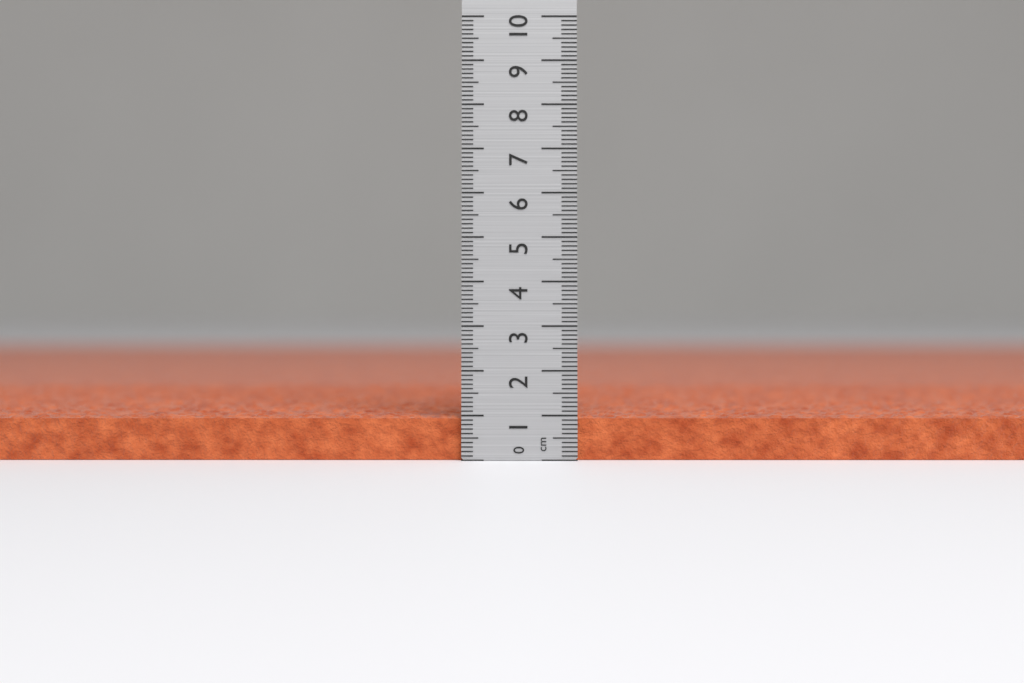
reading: 1.0 cm
